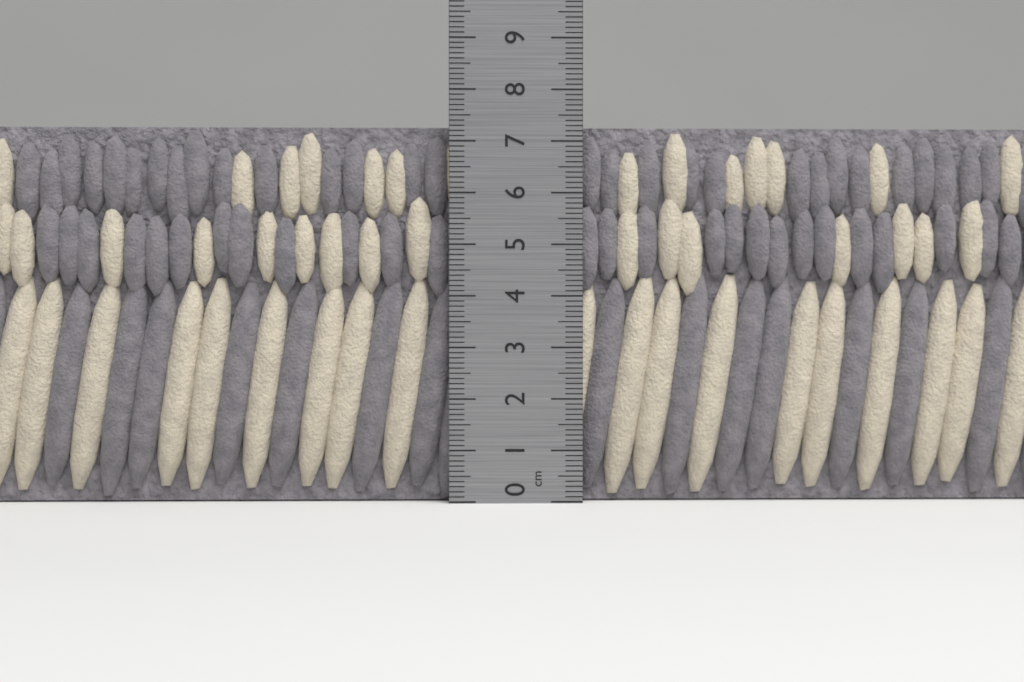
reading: 7.3 cm
